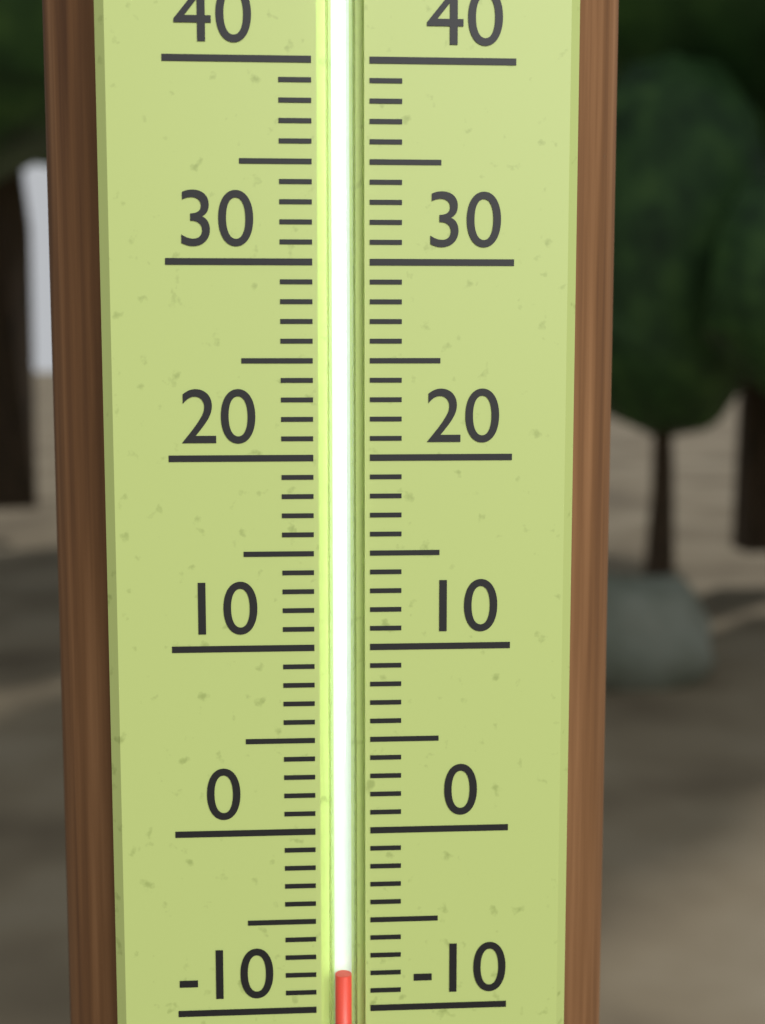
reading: -8 (no unit)
